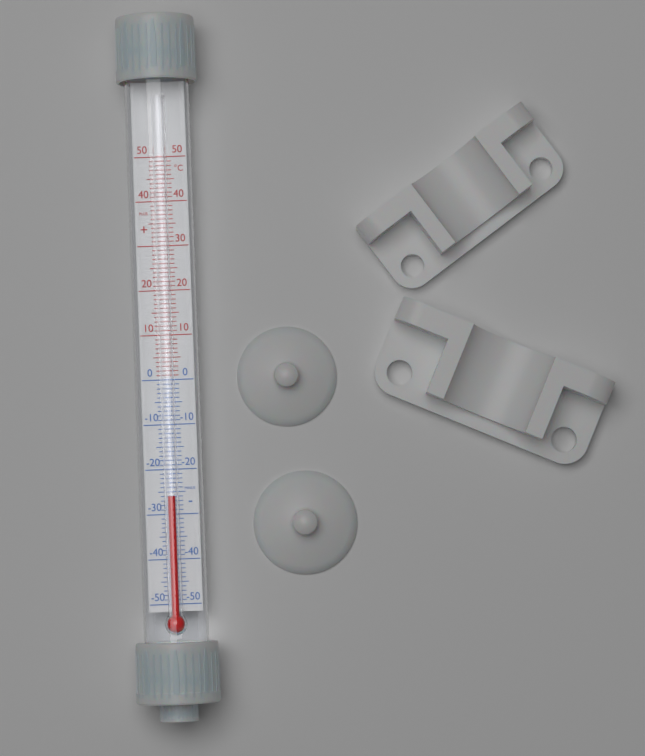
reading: -26 °C
